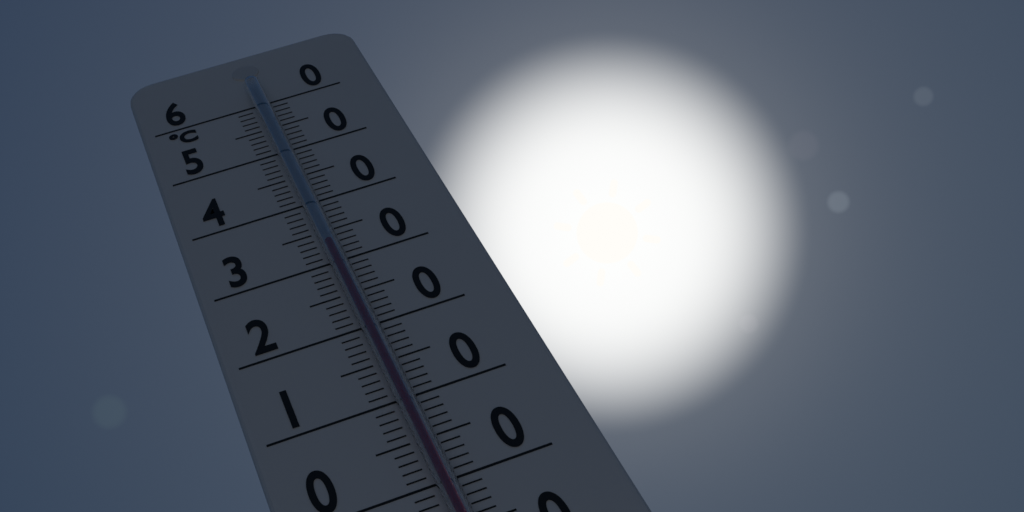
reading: 32 °C
